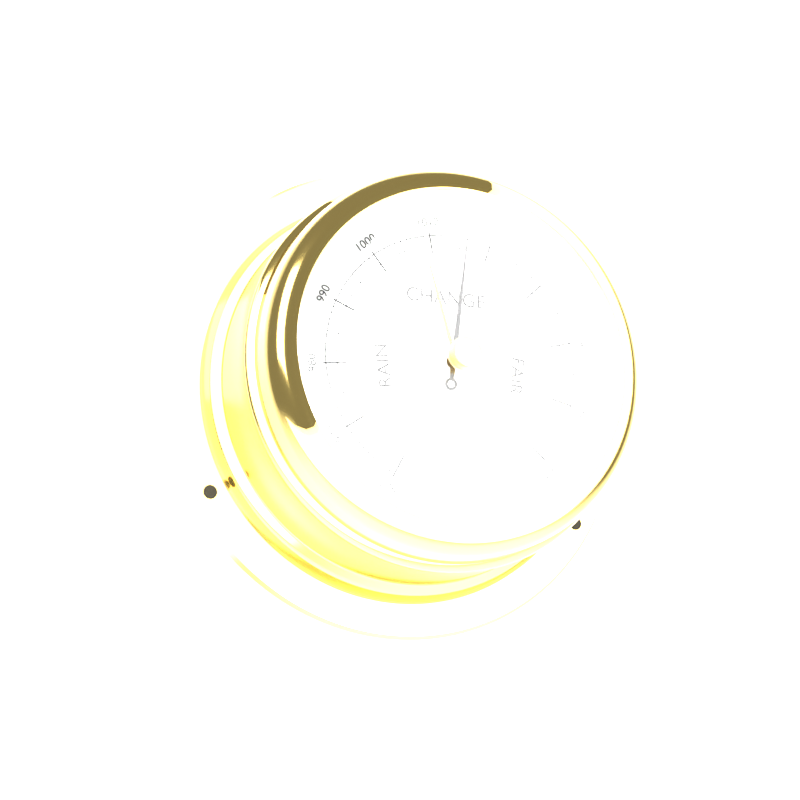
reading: 1016 mbar
